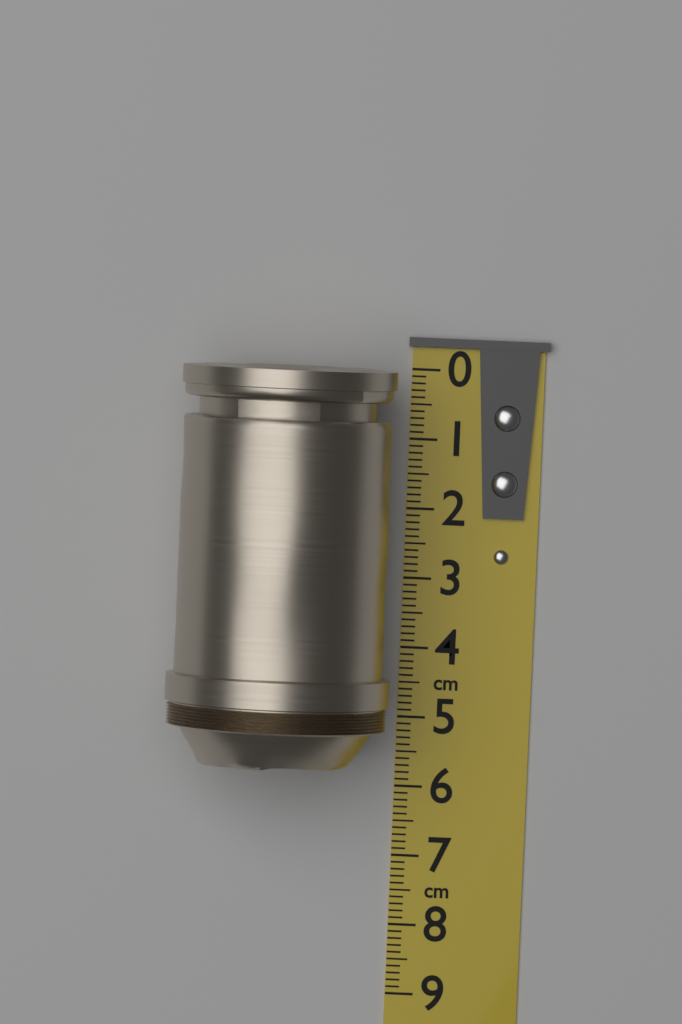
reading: 5.7 cm
